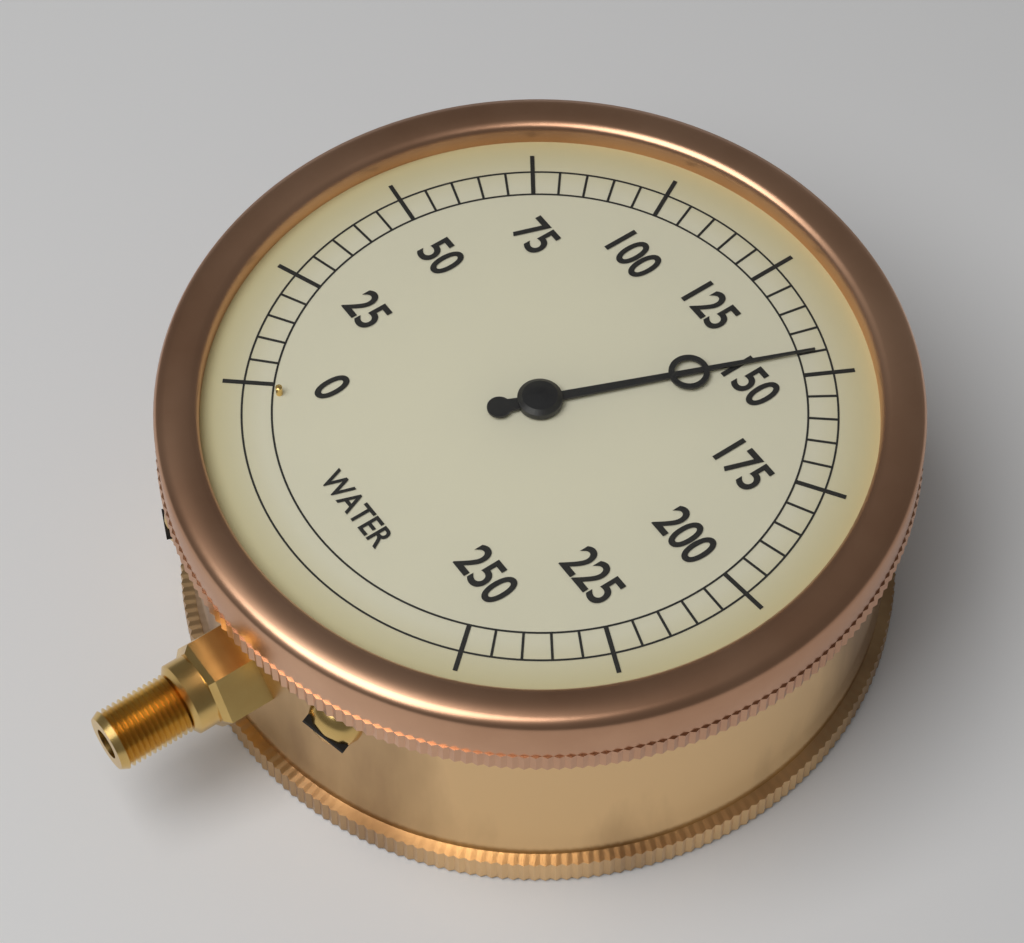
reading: 145 (no unit)
